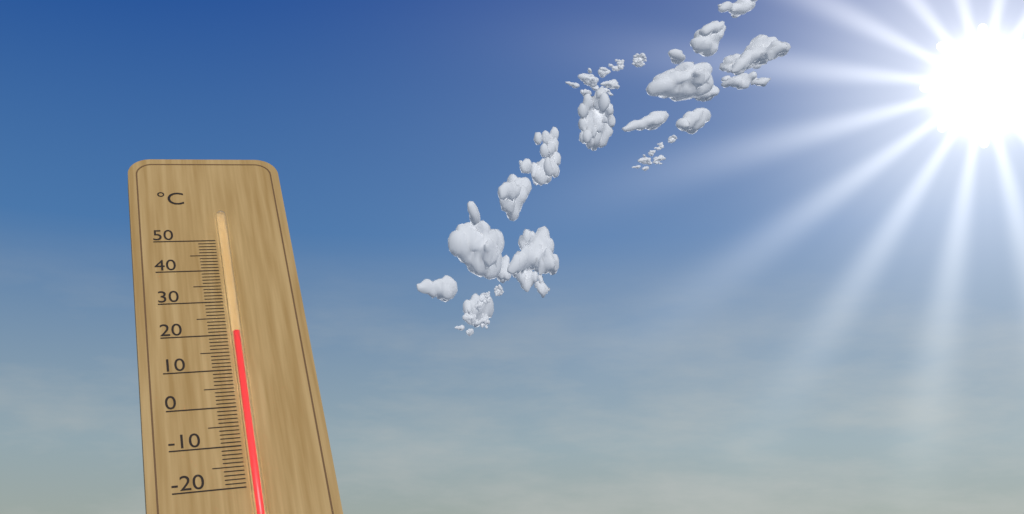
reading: 20 °C
